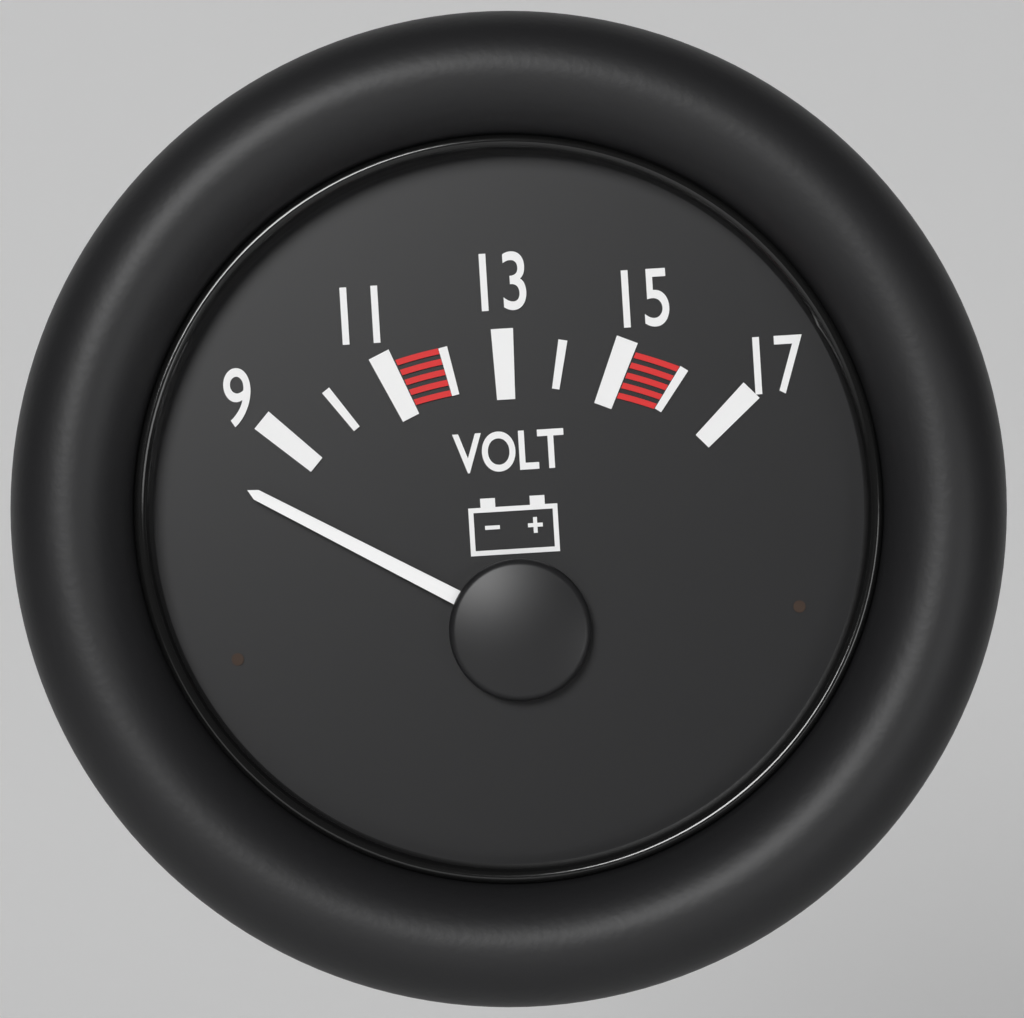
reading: 8 V
